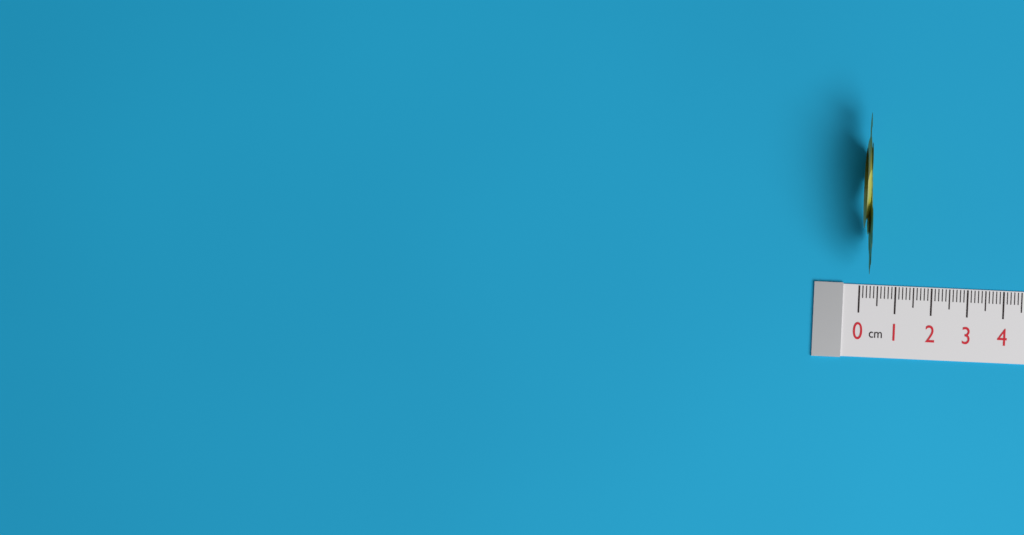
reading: 0.2 cm
